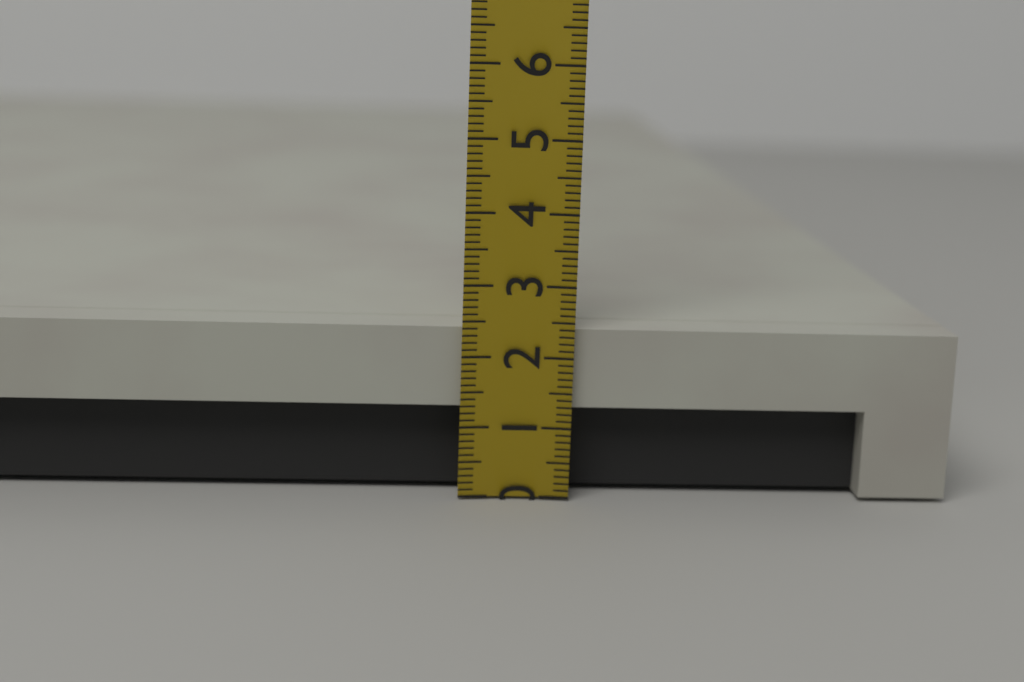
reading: 2.4 (no unit)
